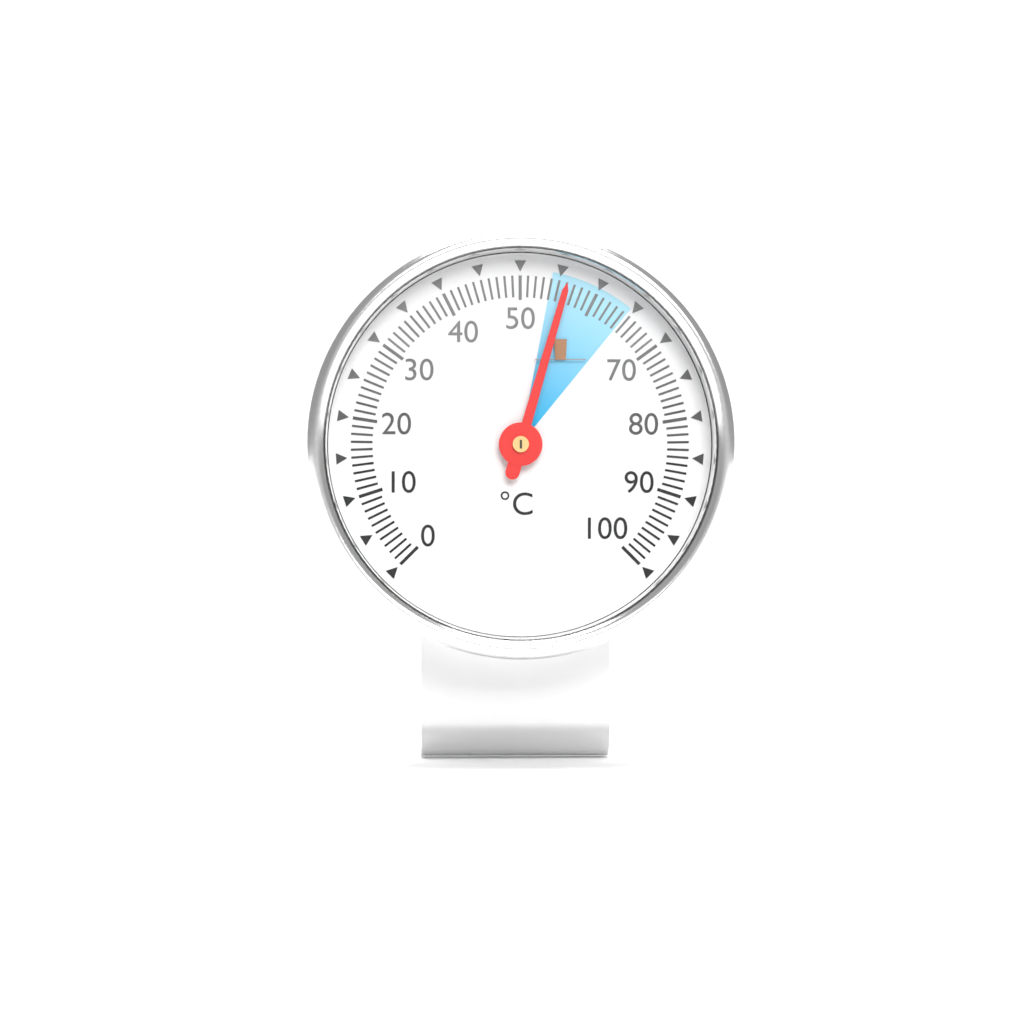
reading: 56 °C
